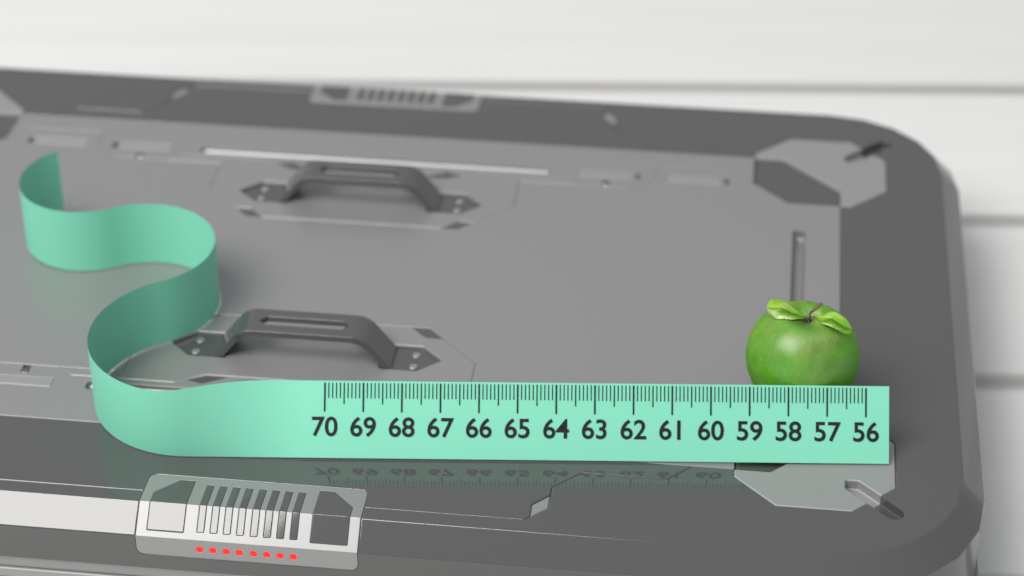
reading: 59.0 (no unit)
